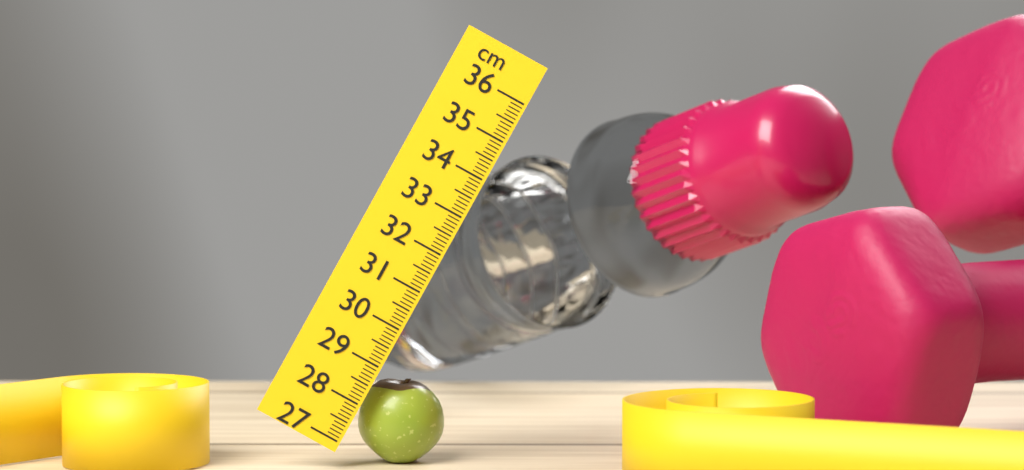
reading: 29.0 cm
